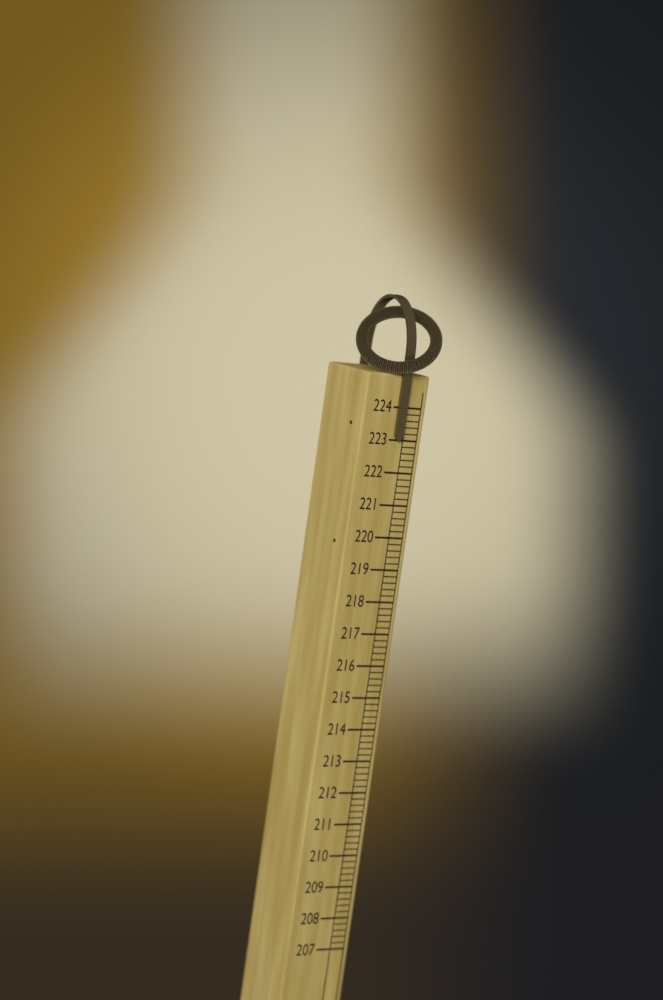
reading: 223.0 (no unit)
